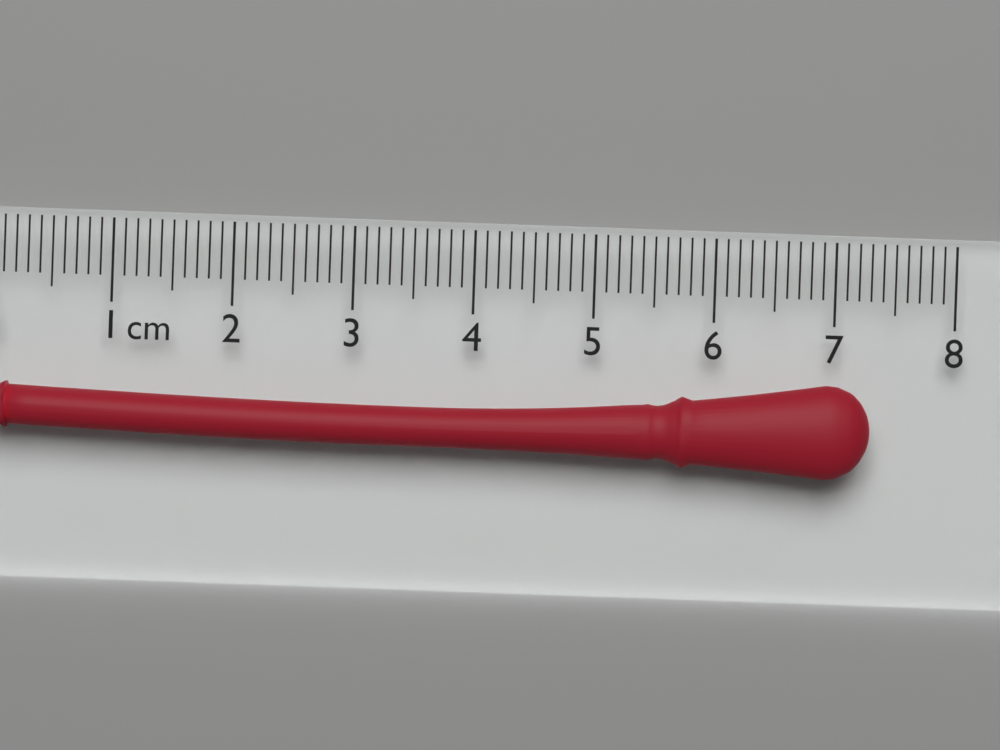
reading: 7.3 cm
